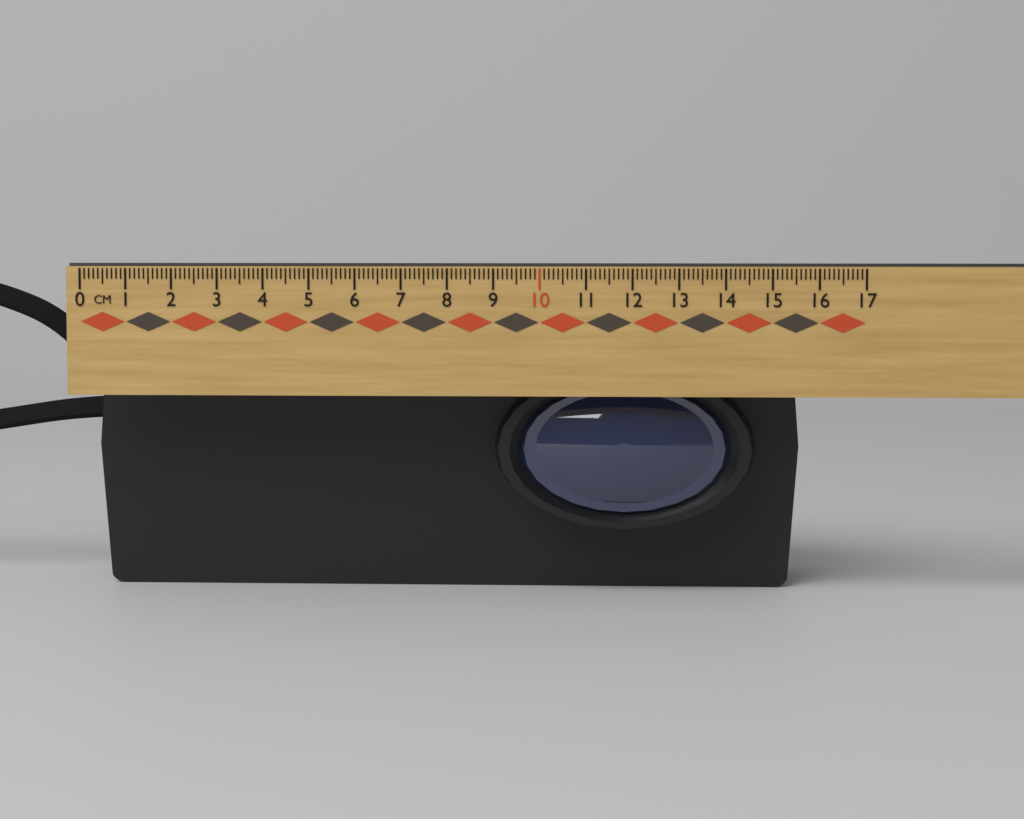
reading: 15.7 cm
